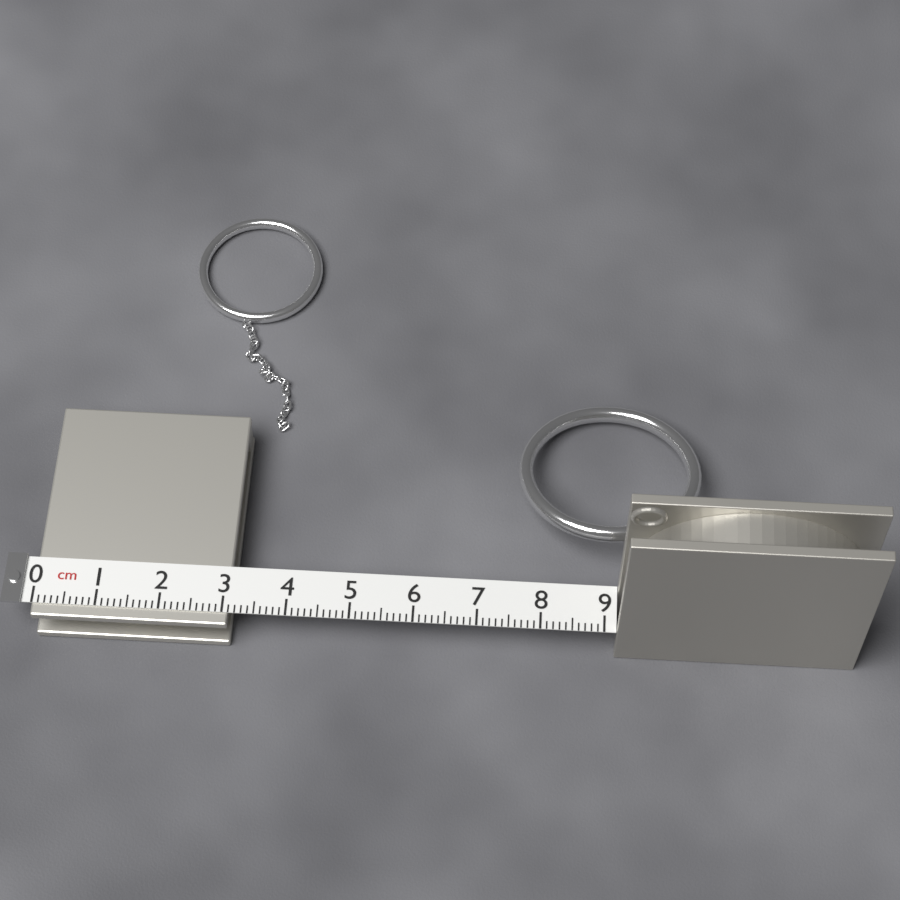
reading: 3.1 cm
